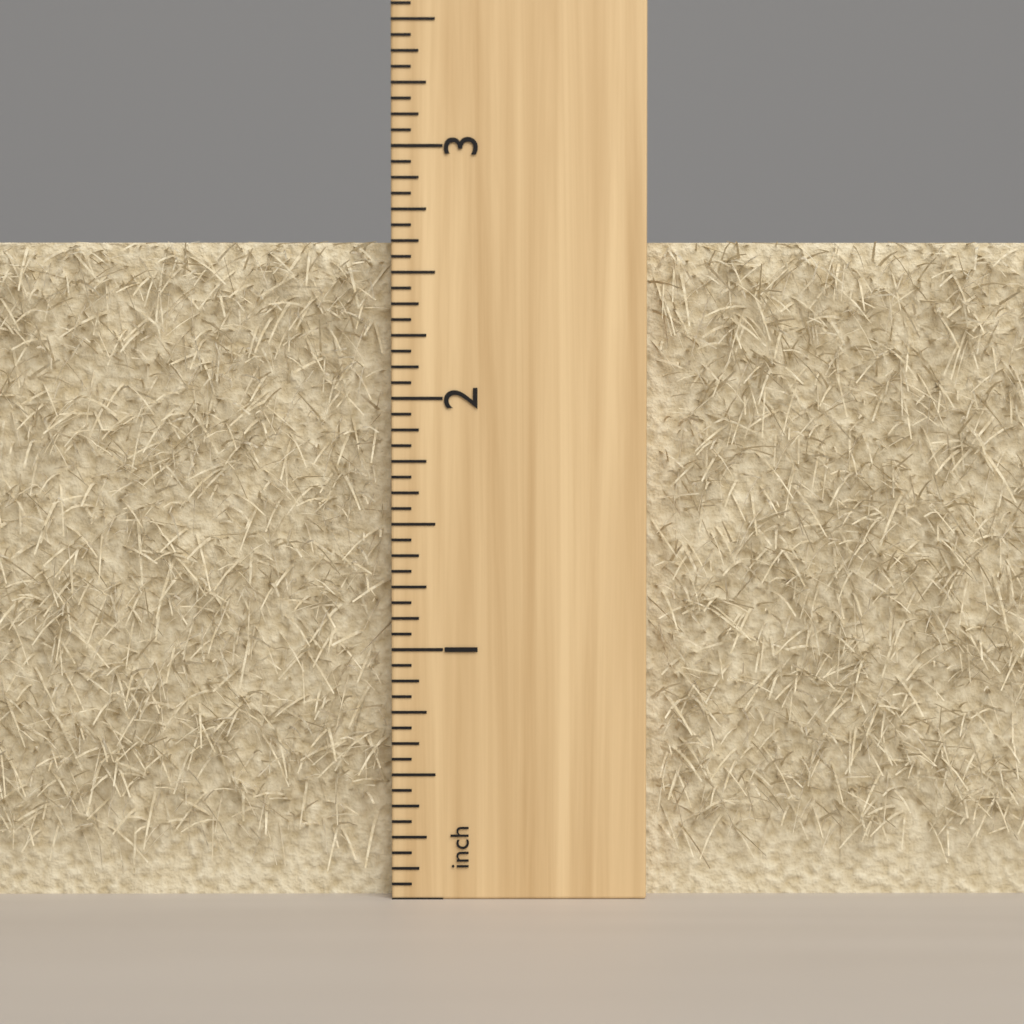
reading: 2.6250 inch
